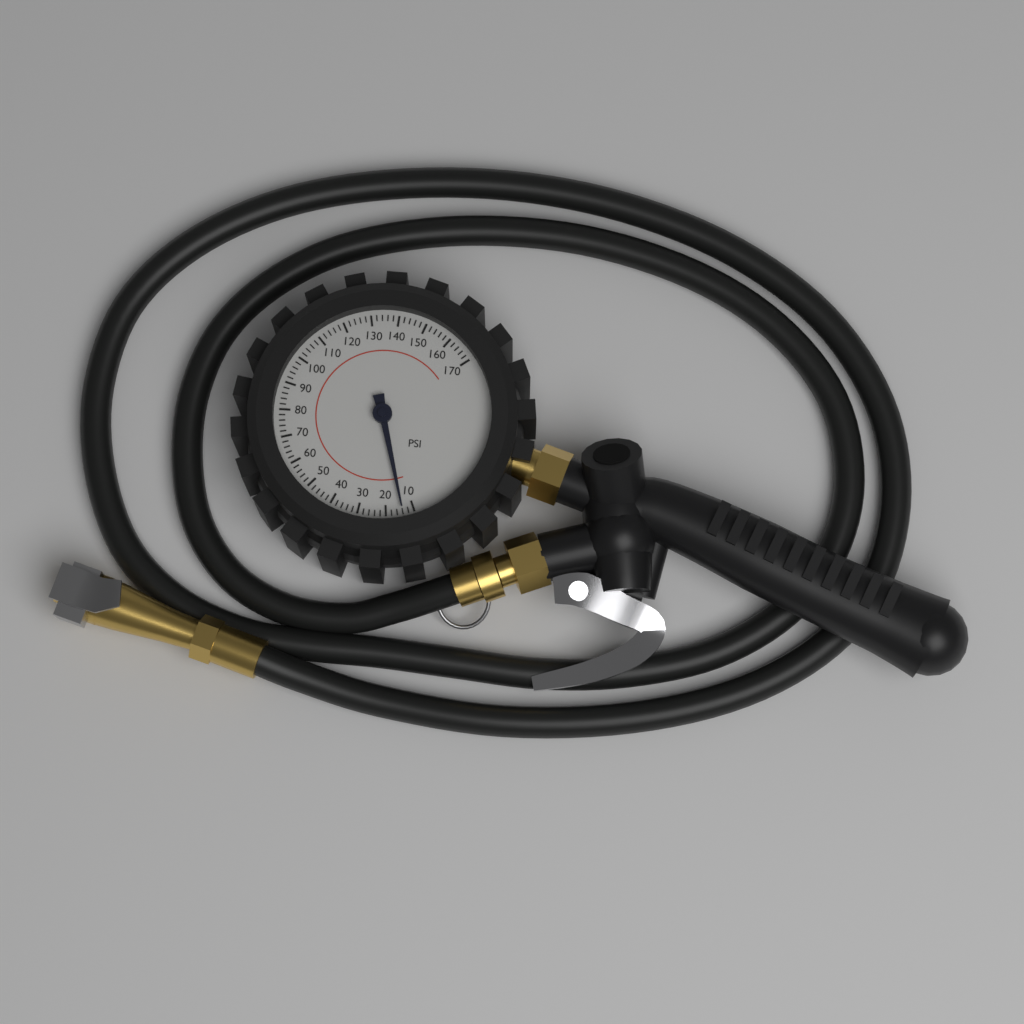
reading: 14 psi
